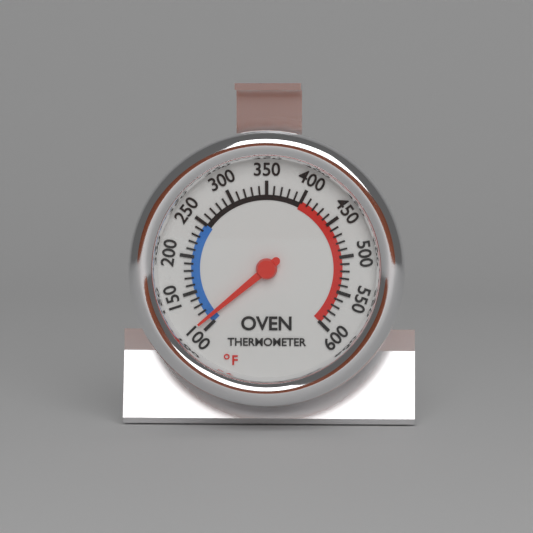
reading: 110 °F
